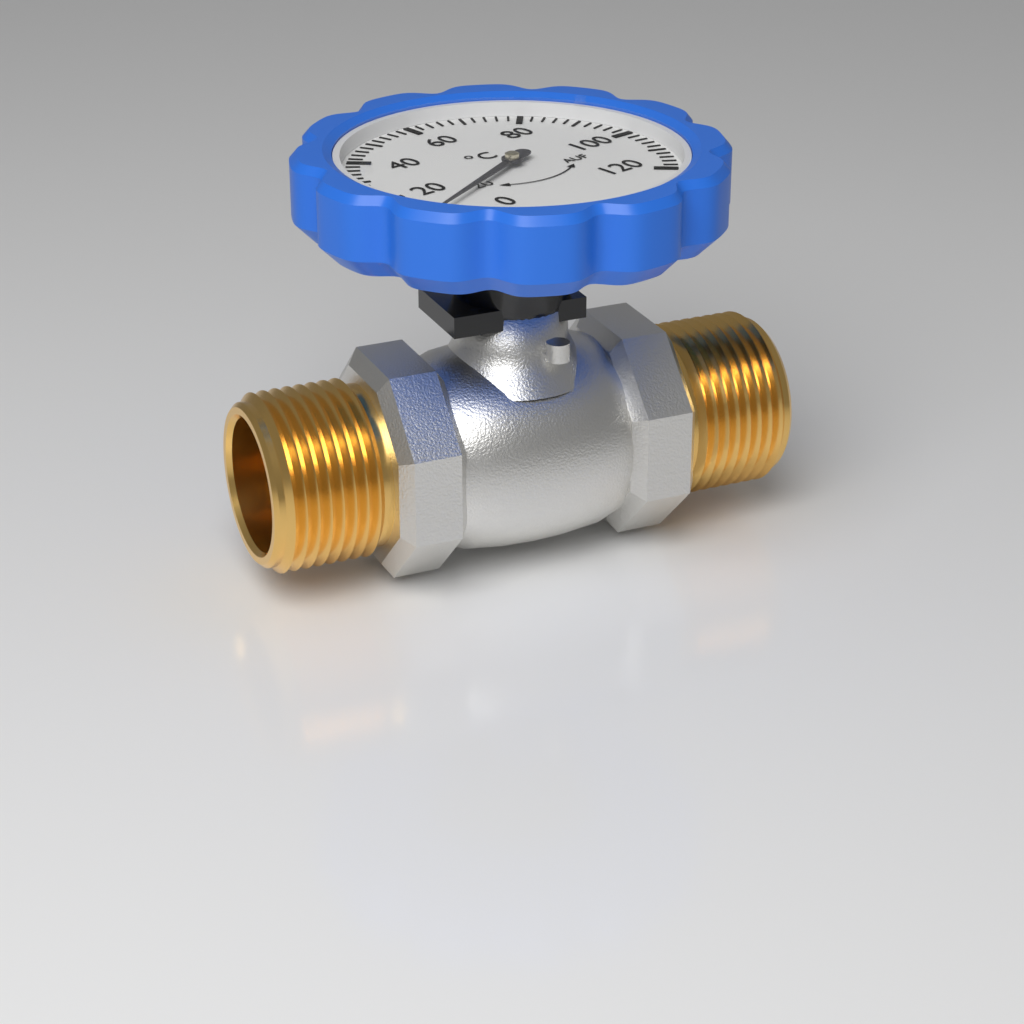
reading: 10 °C
